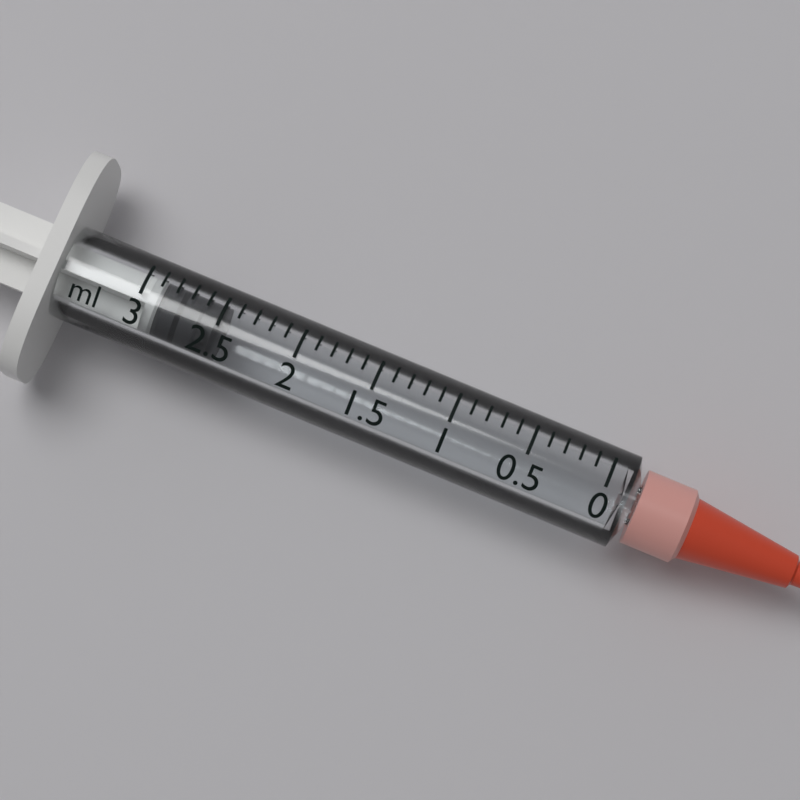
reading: 2.5 ml
